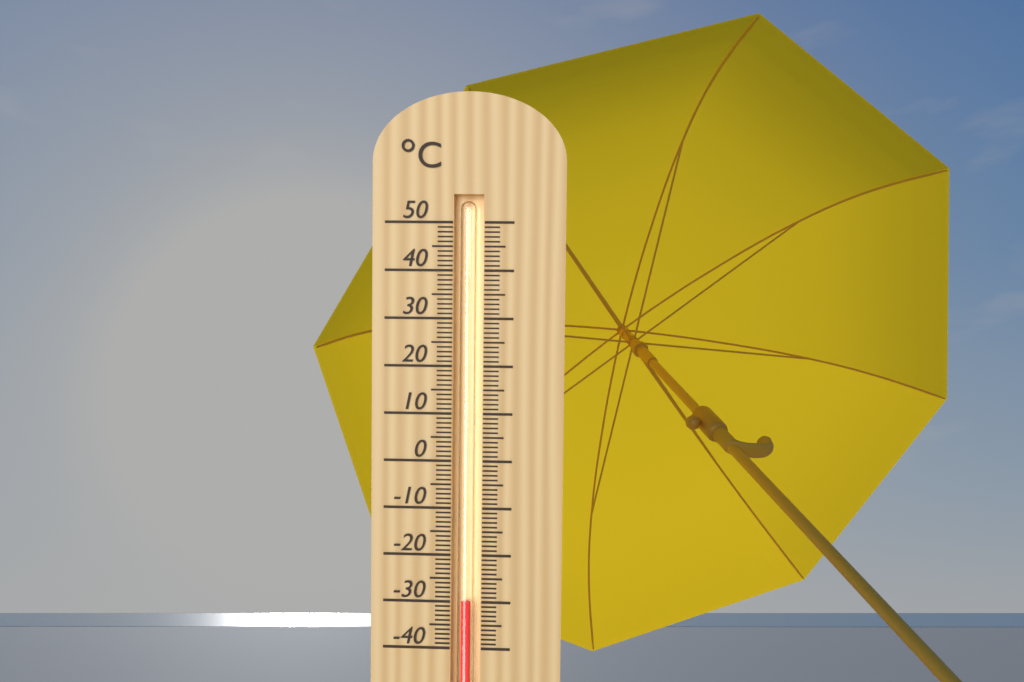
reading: -30 °C
